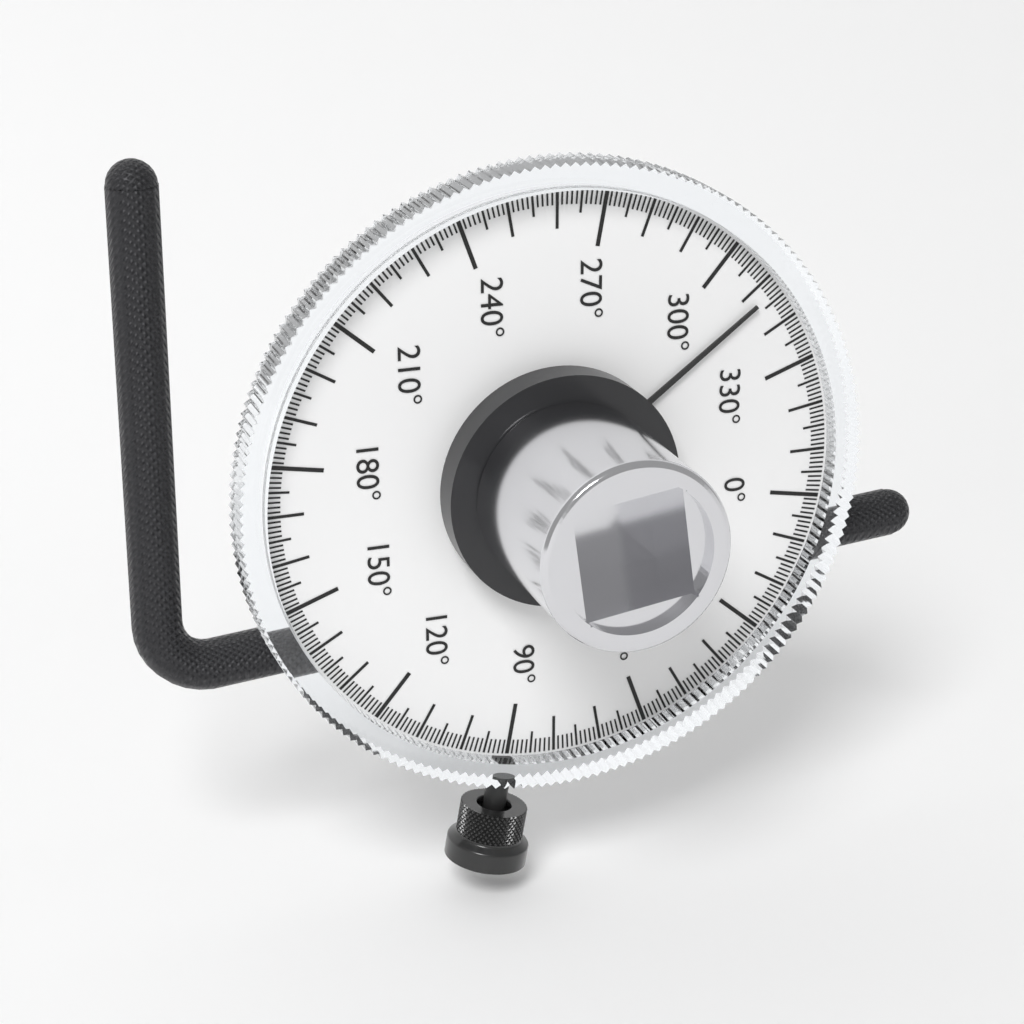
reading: 313 °
